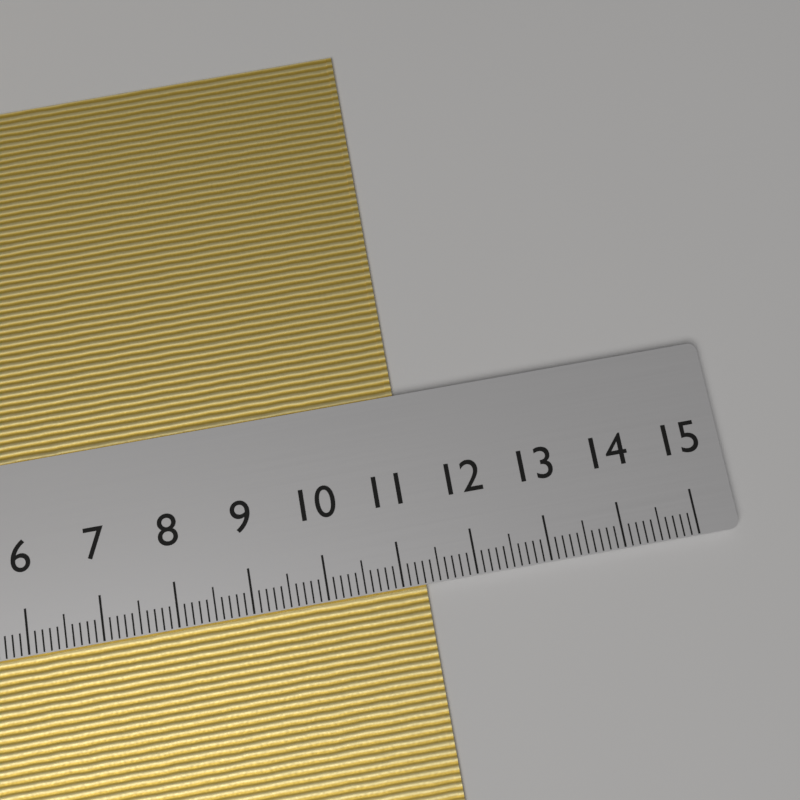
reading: 11.3 cm
